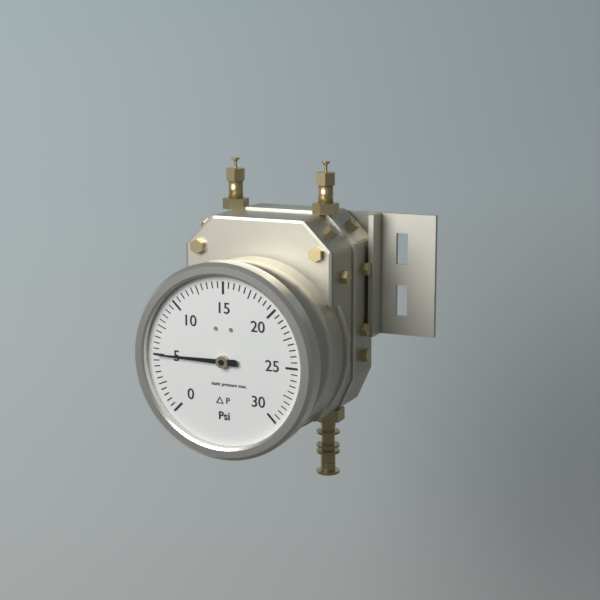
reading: 5.0 psi
